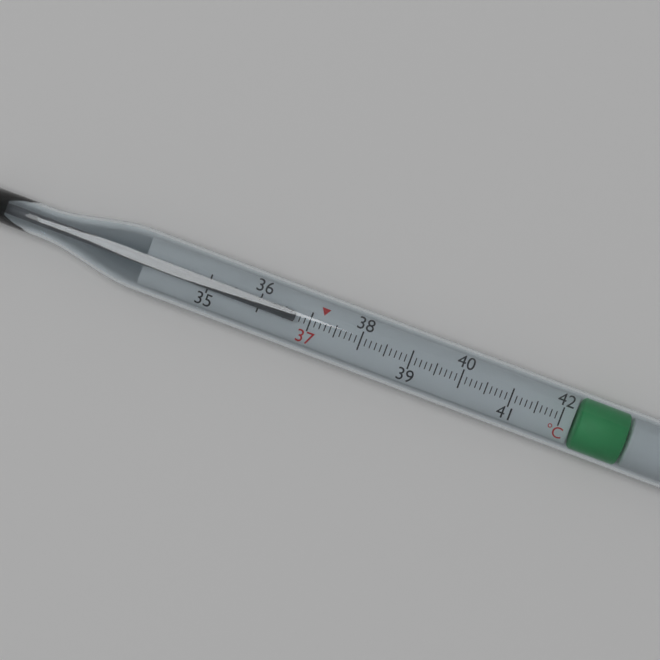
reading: 36.7 °C
